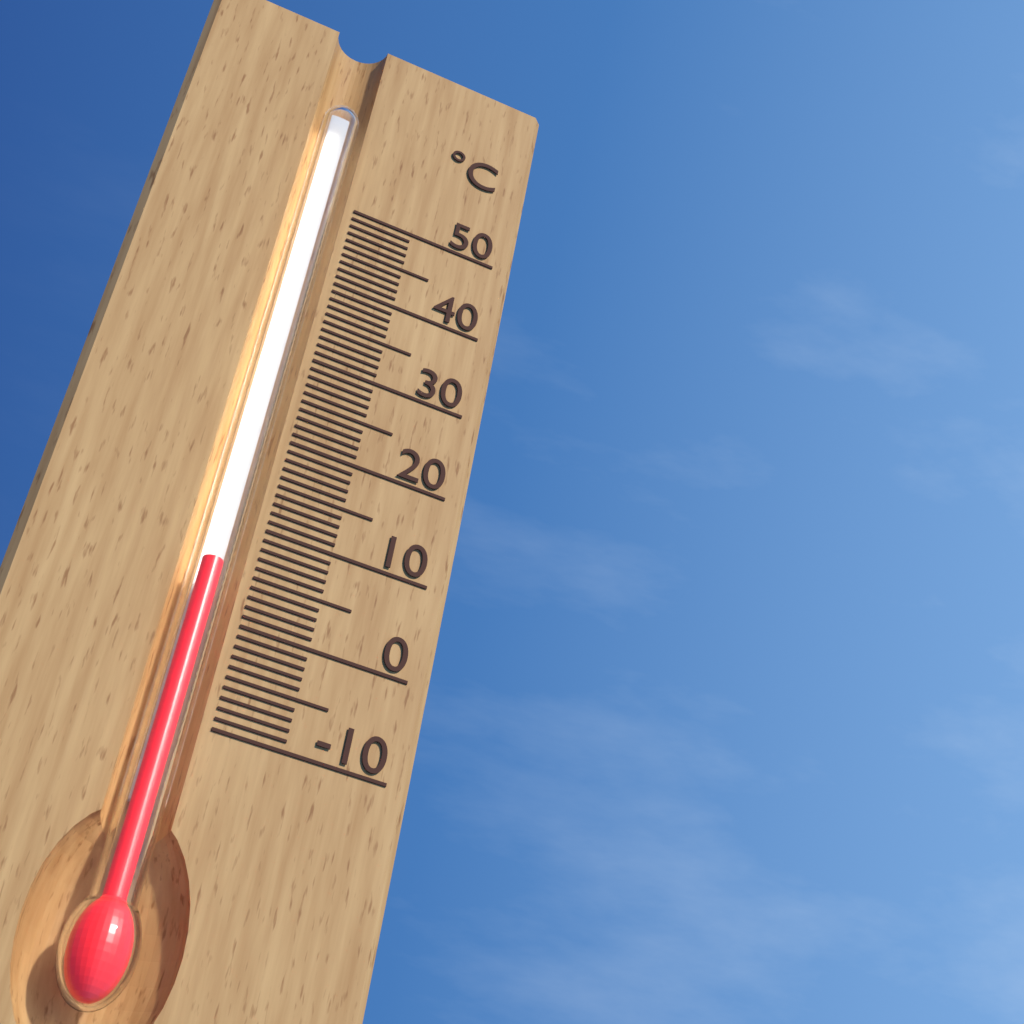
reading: 5 °C
